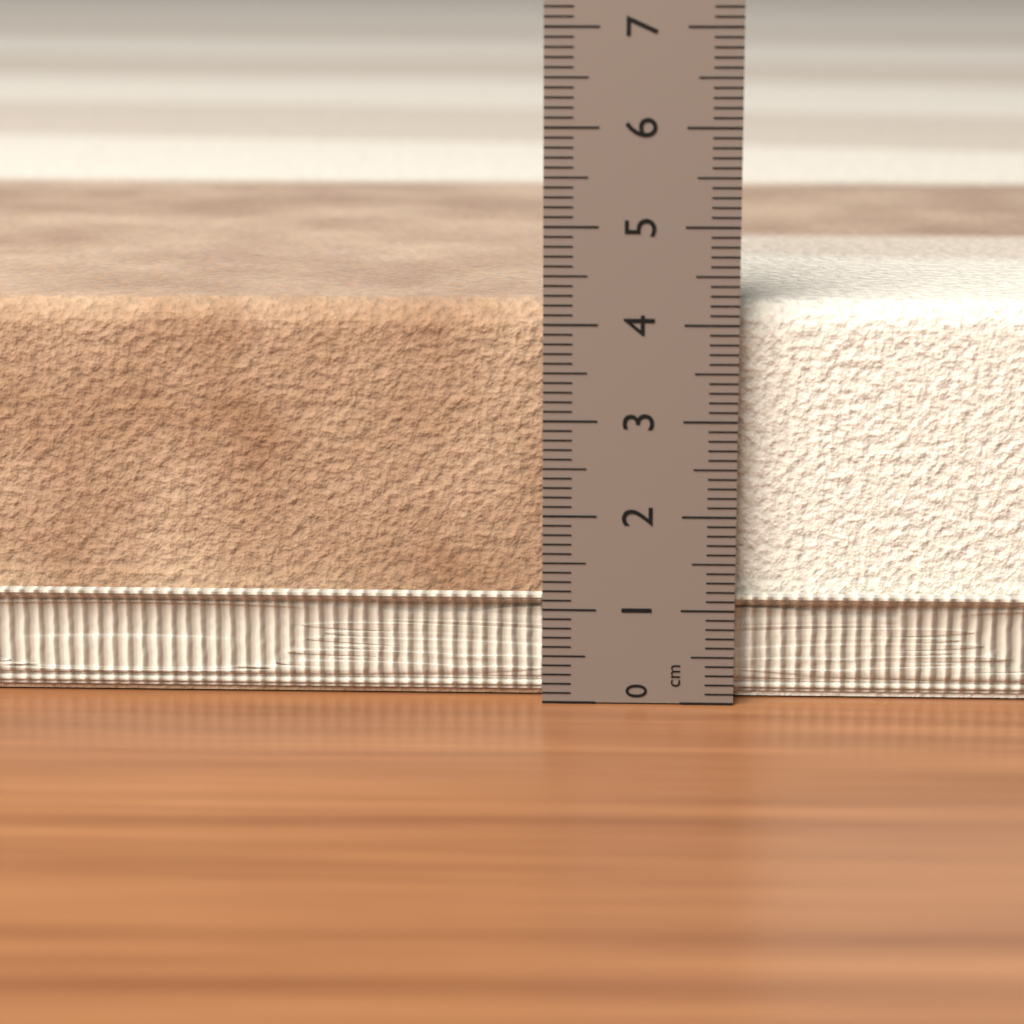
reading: 4.2 cm
